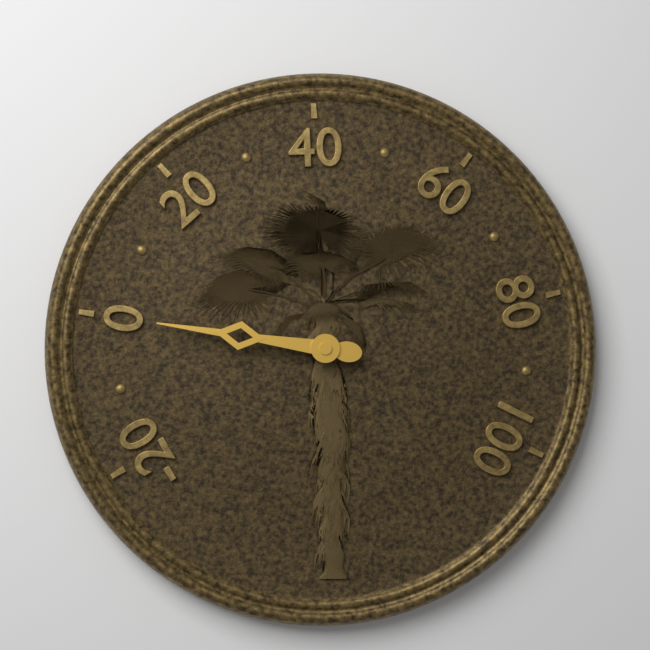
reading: 0 (no unit)
